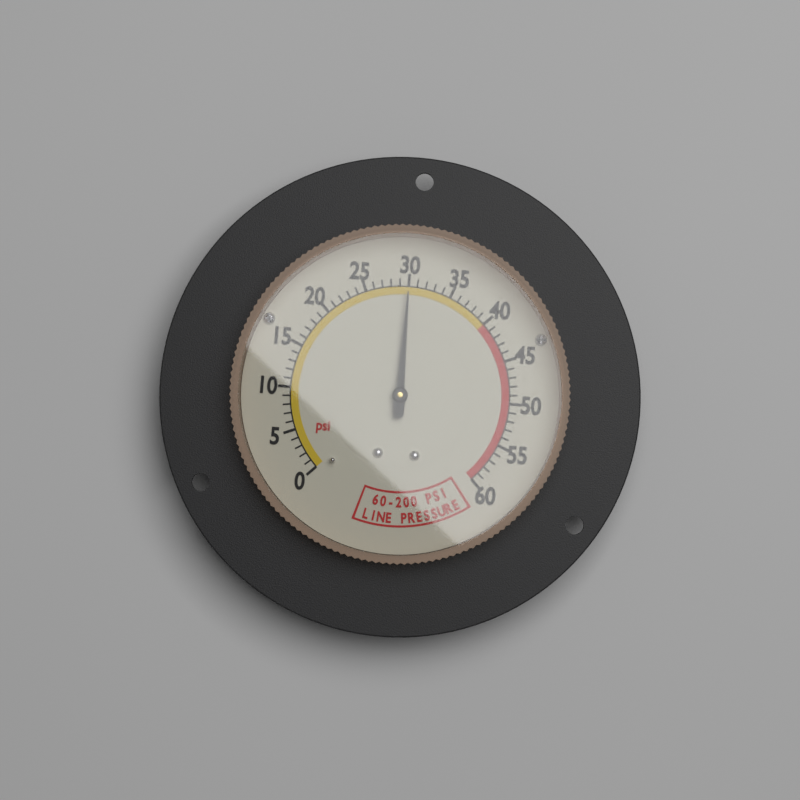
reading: 30 psi
